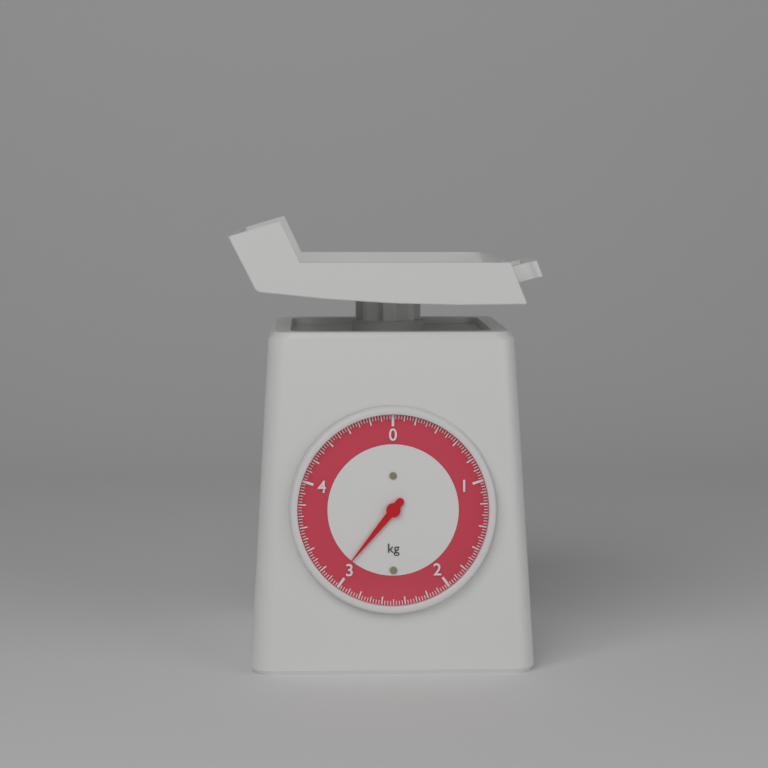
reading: 3.050 kg
